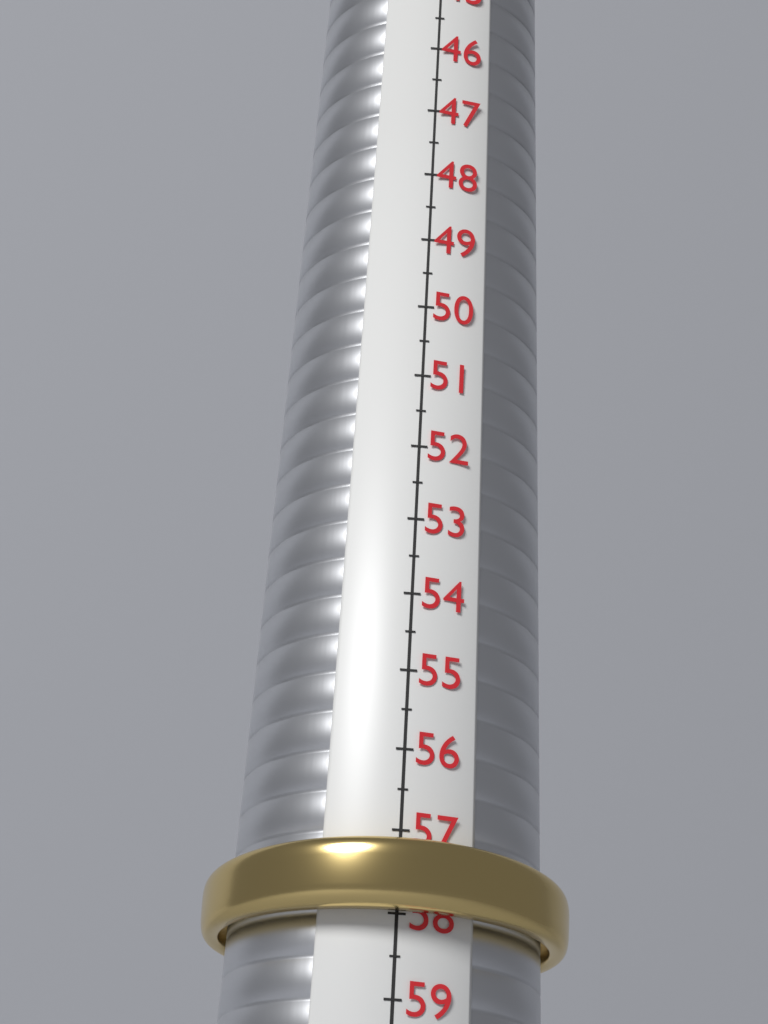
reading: 58.0 (no unit)
